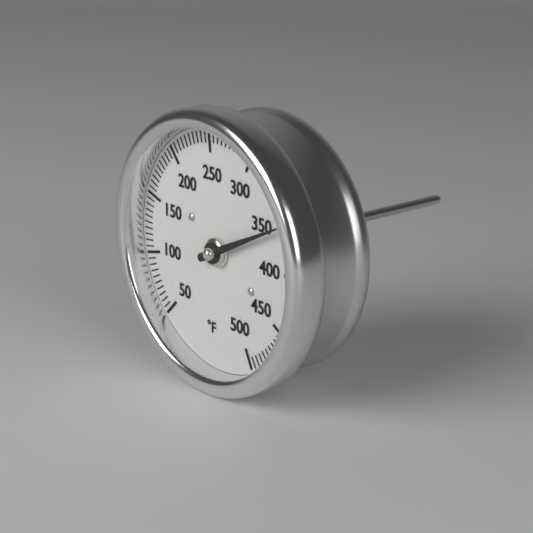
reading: 360 °F
